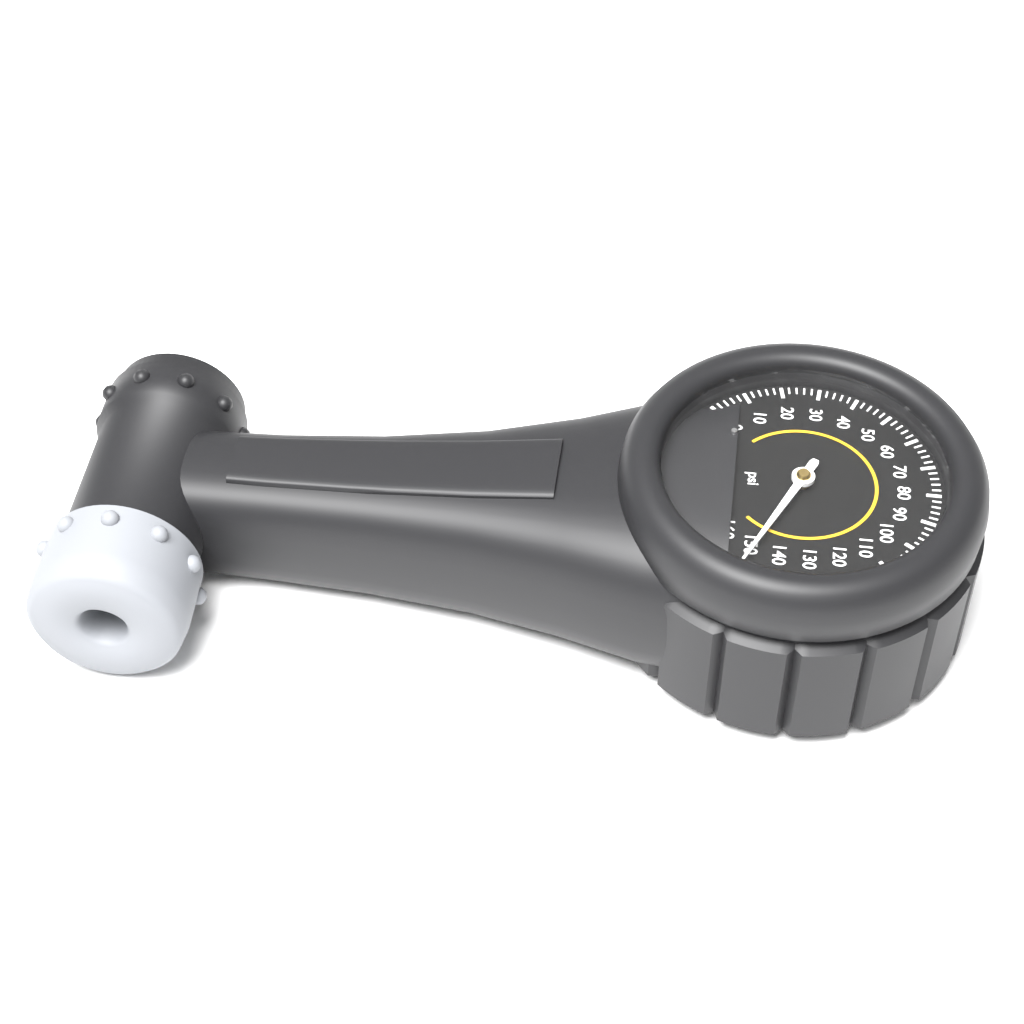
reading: 148 psi
